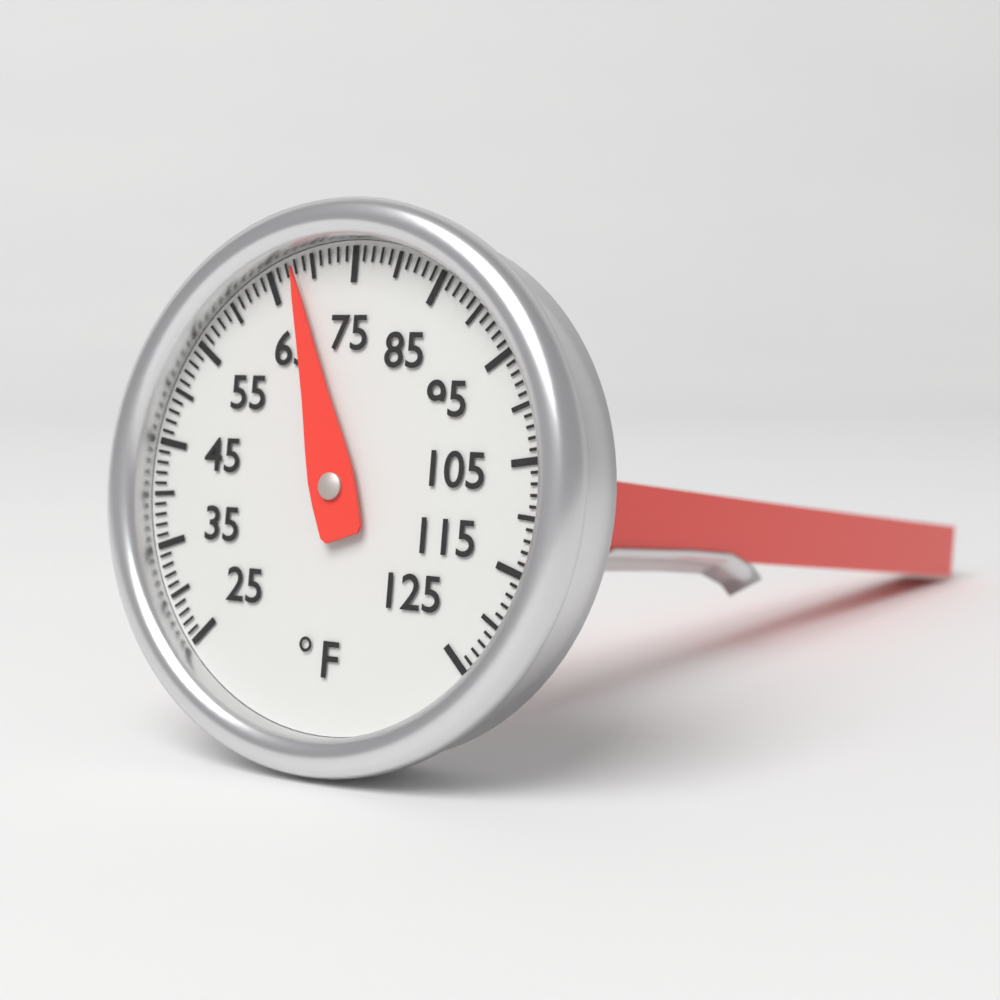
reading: 68 °F
